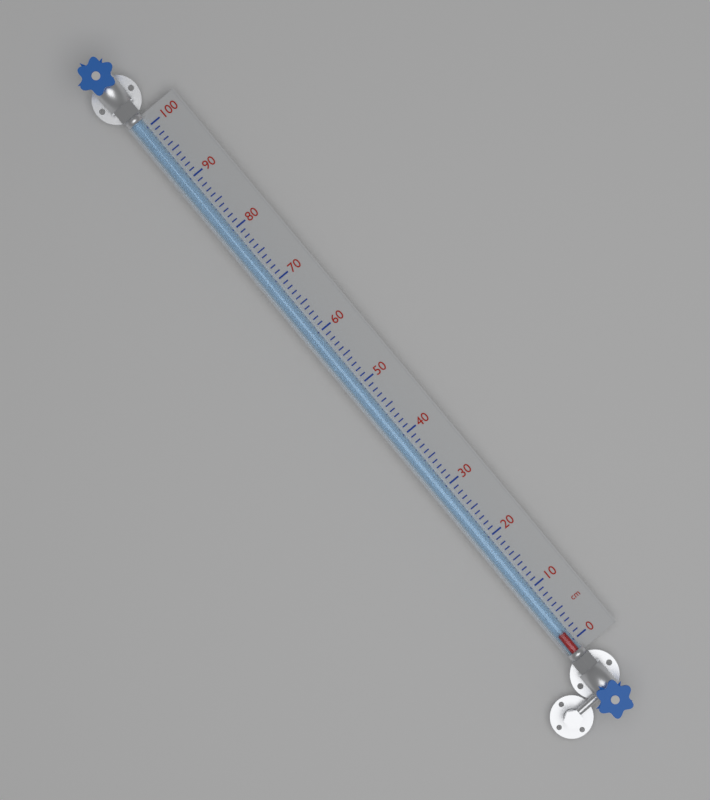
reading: 2 cm
